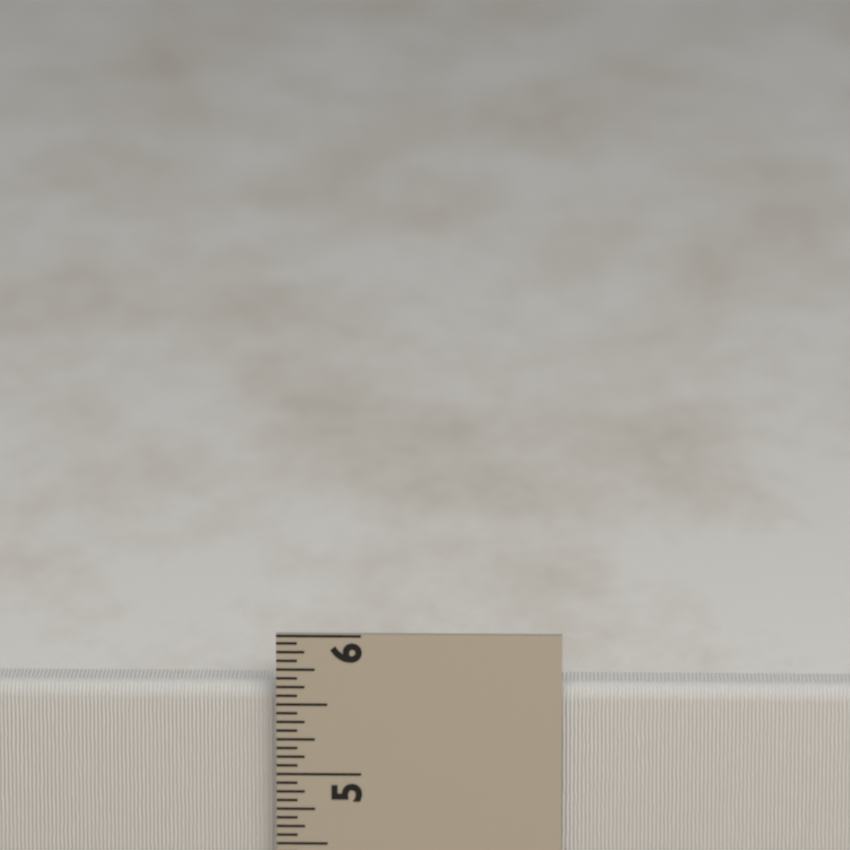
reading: 5.6250 in
